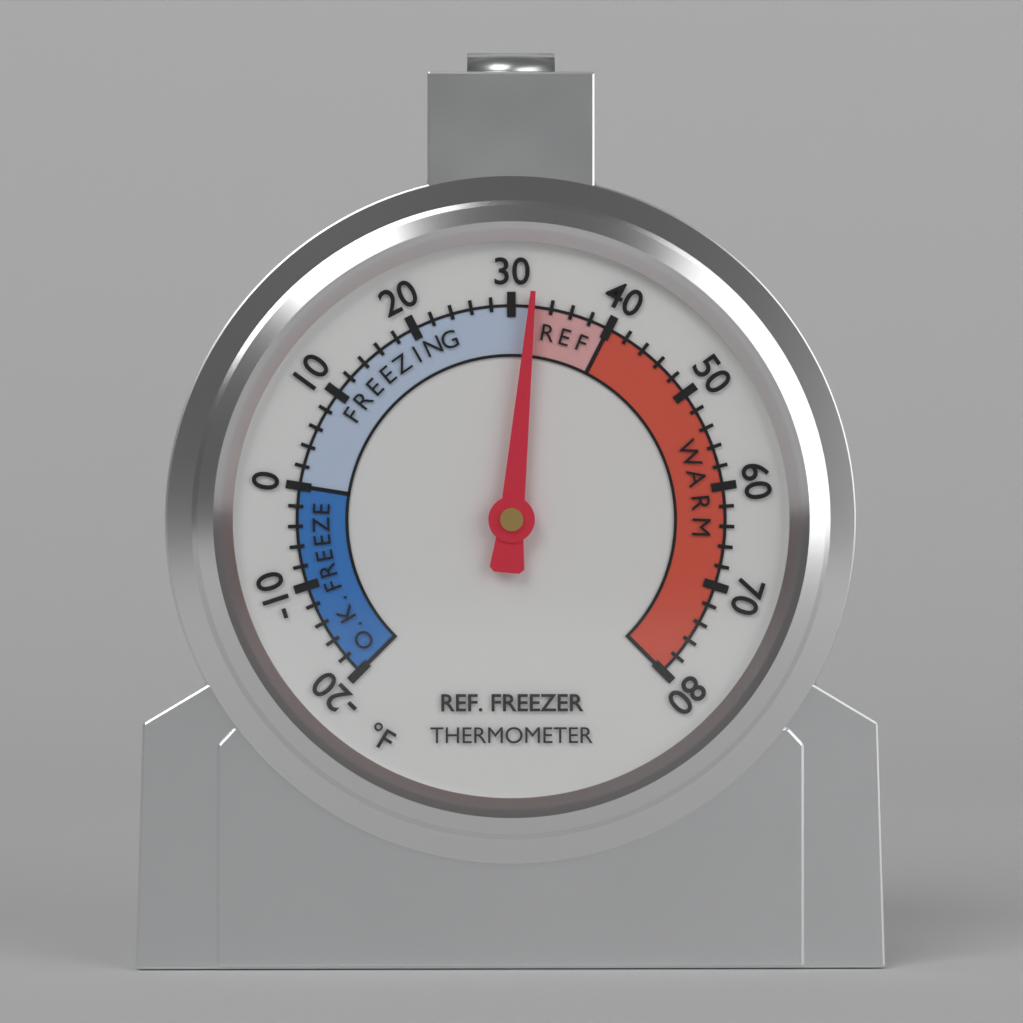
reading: 32 °F
